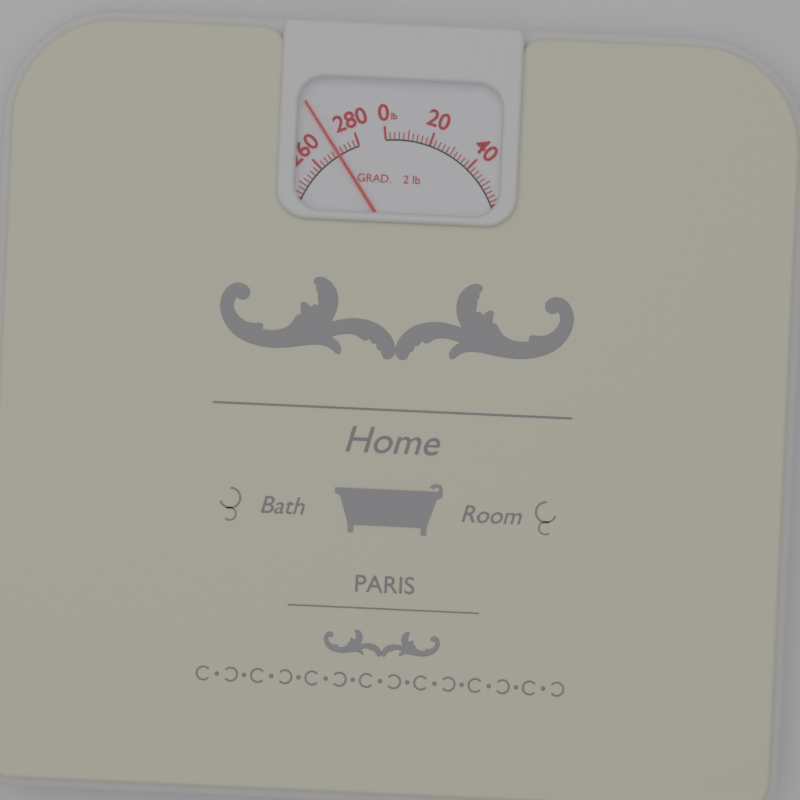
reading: 270 lb
